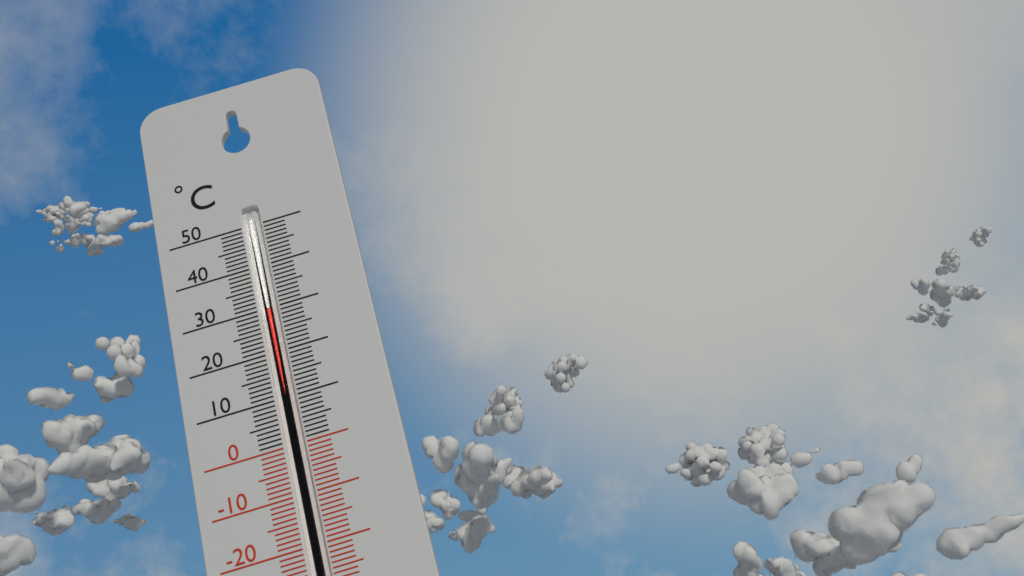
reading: 30 °C
